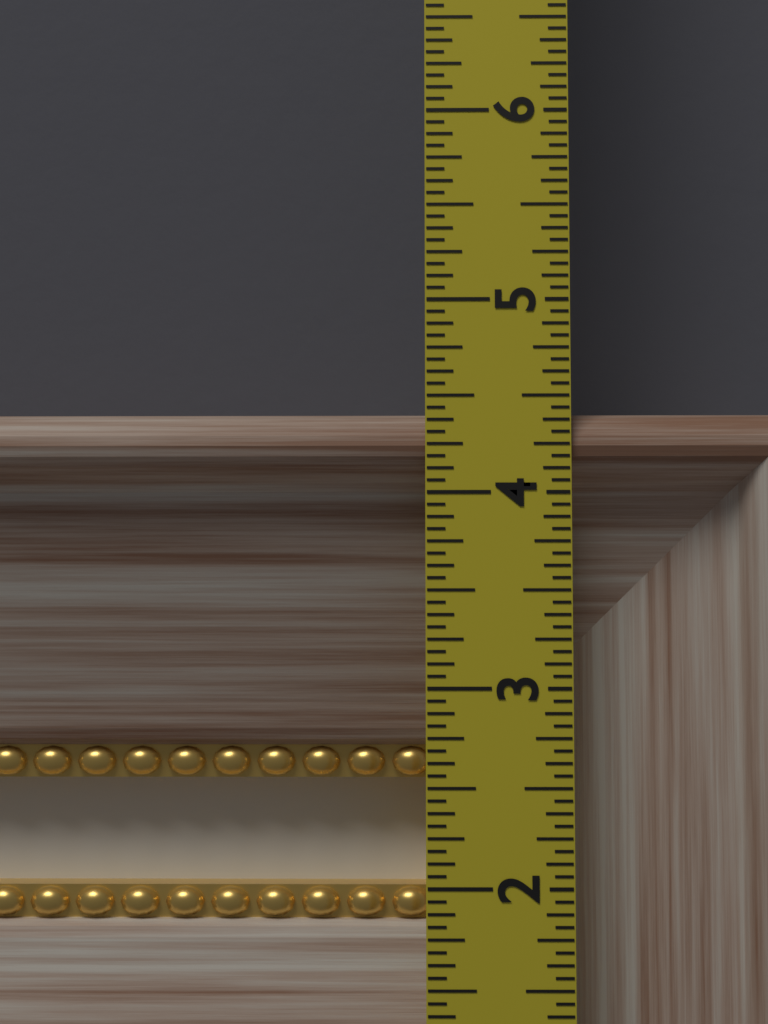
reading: 4.4375 in
